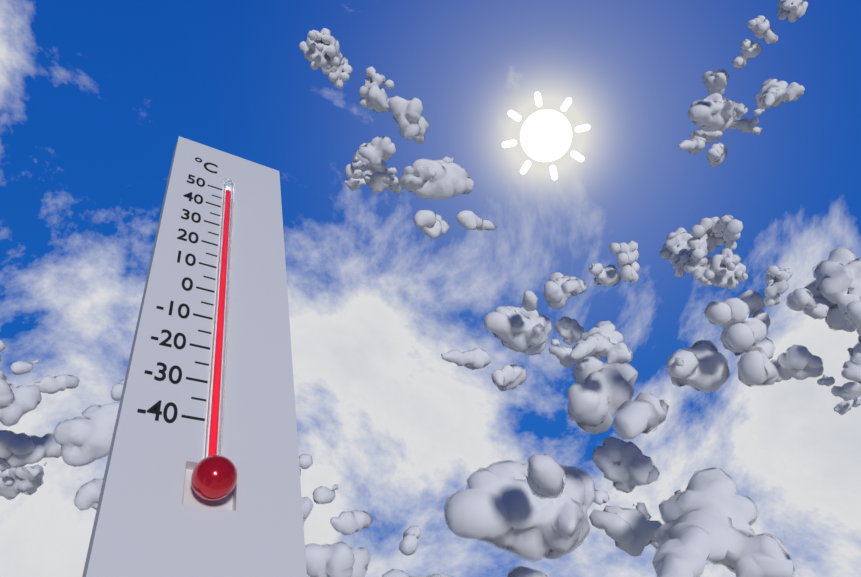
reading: 50 °C
